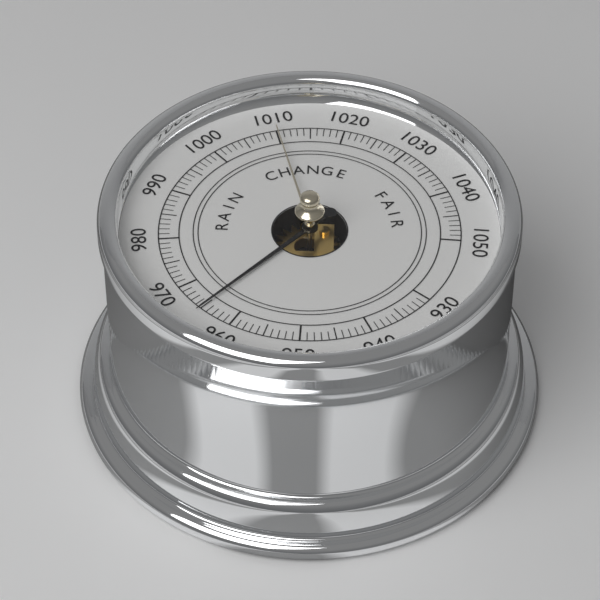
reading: 965 (no unit)
